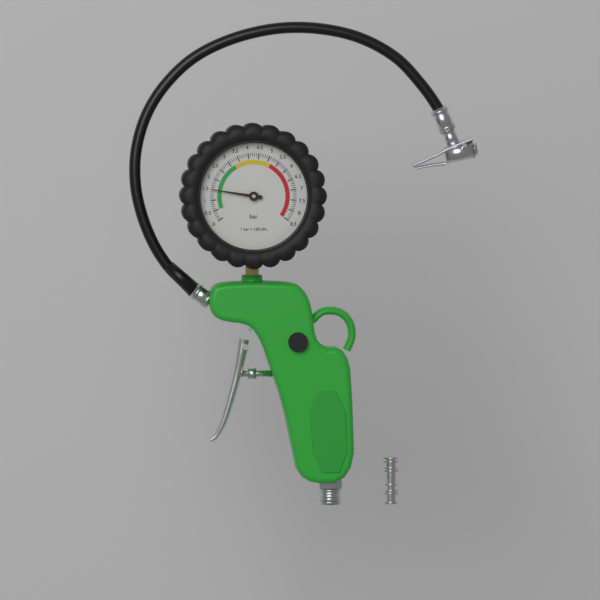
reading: 1.5 bar
